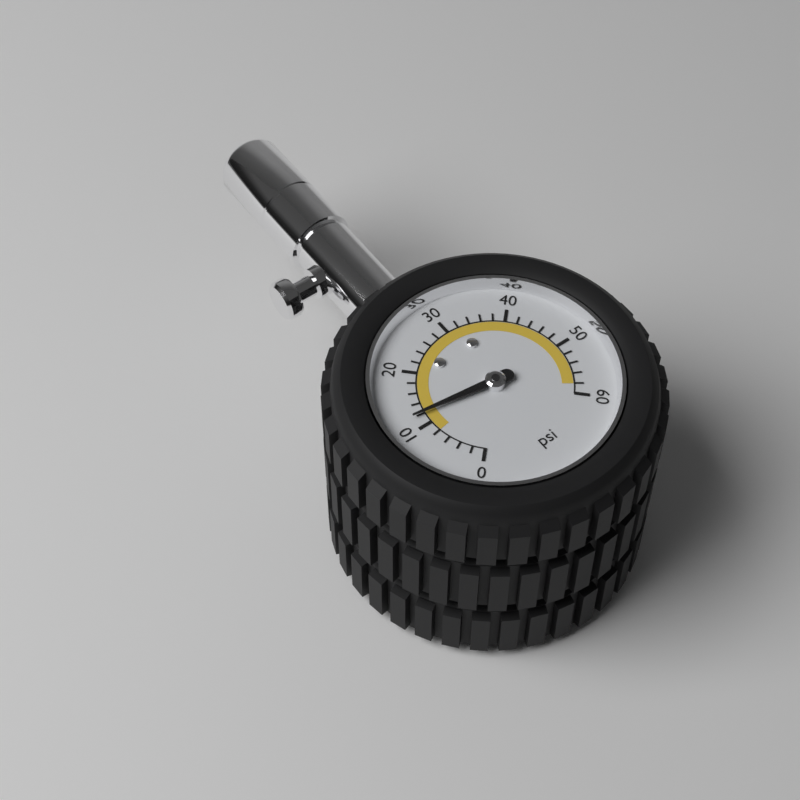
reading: 12 psi
